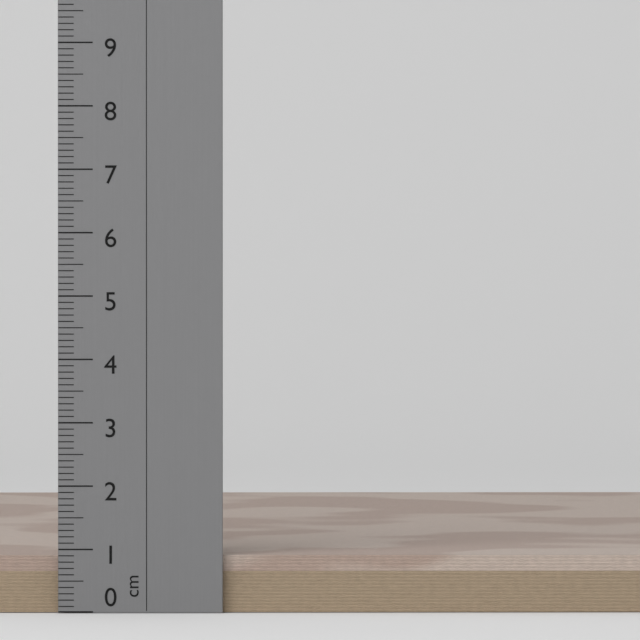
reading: 0.9 cm
